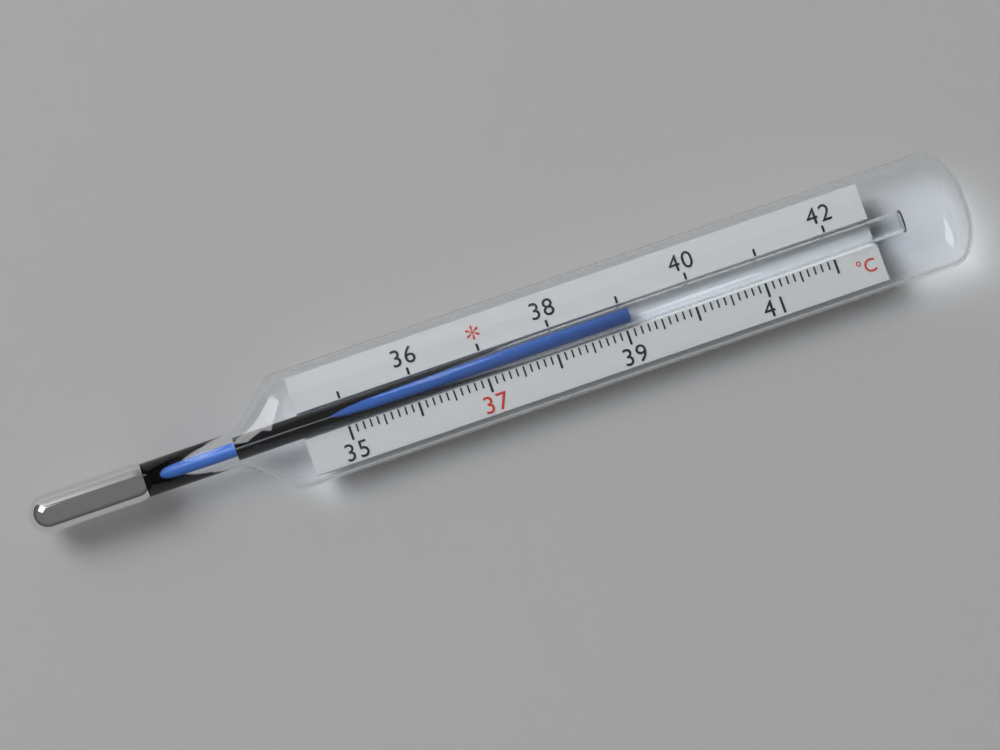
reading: 39.1 °C
